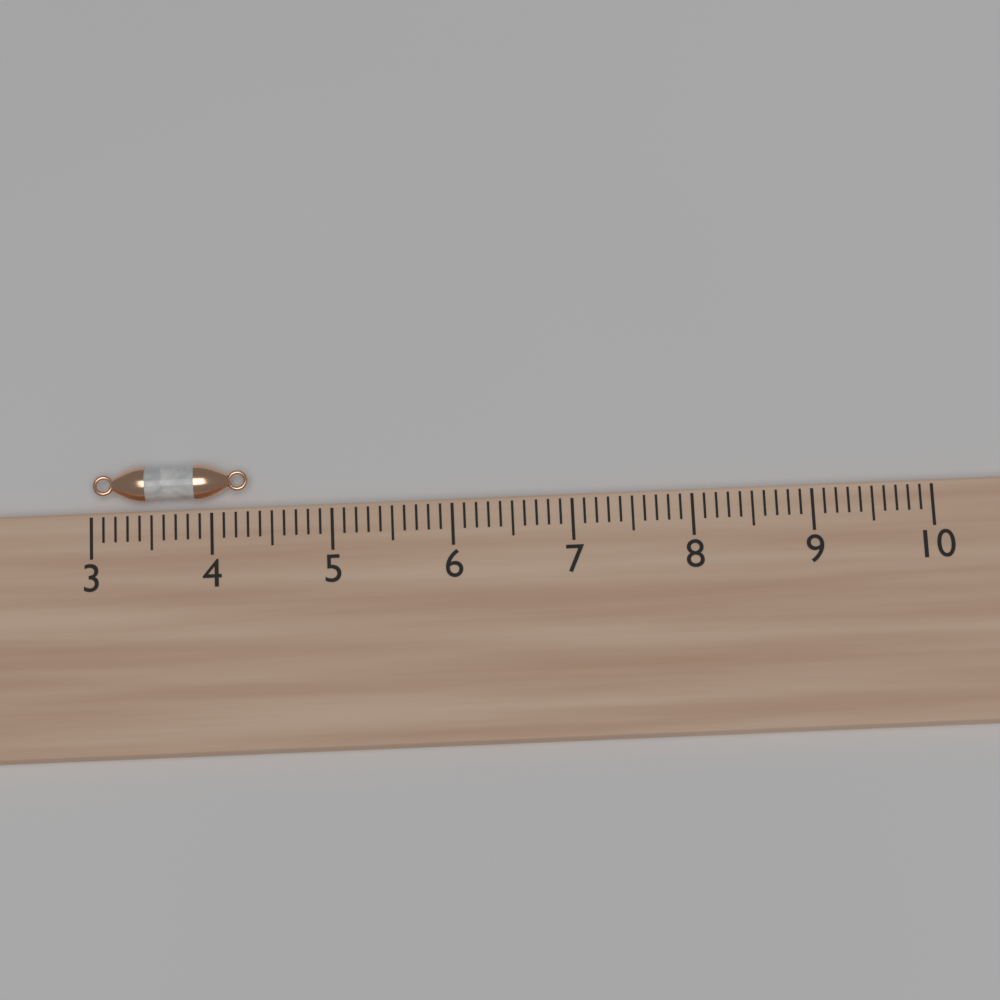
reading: 4.3 (no unit)
